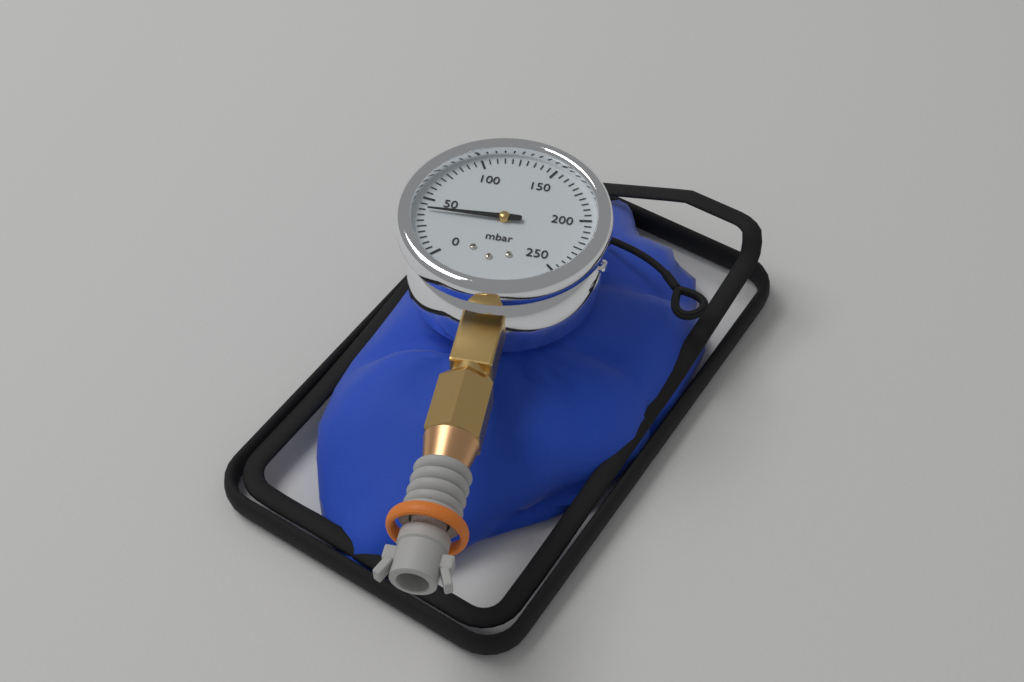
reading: 40 mbar
